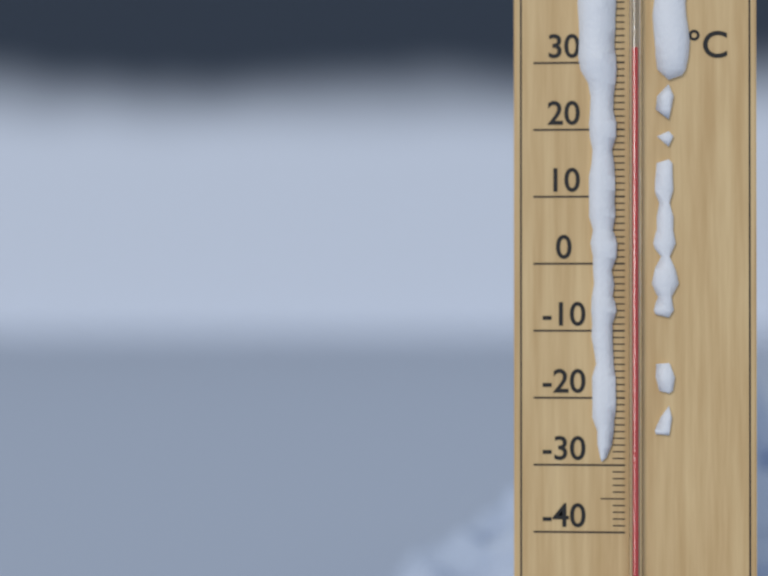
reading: 32 °C
